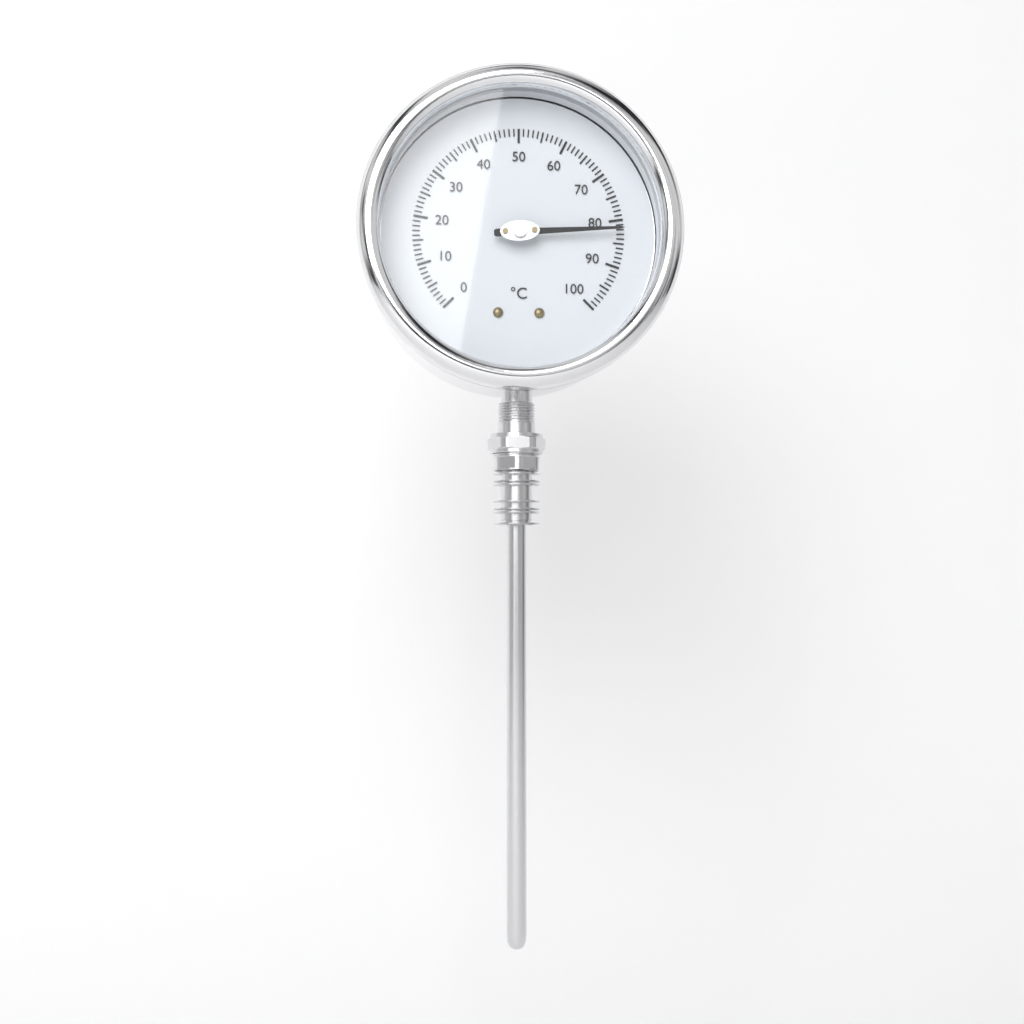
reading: 82 °C
